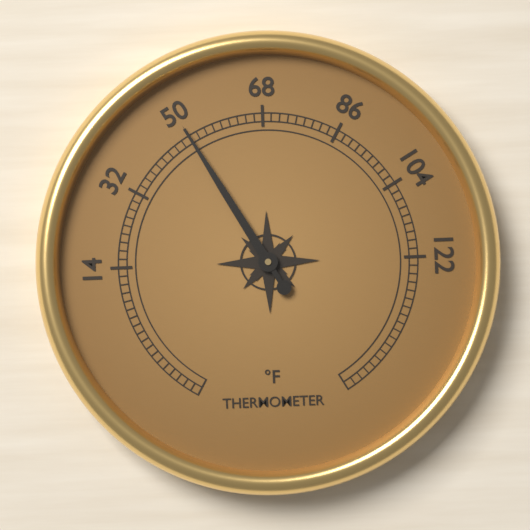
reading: 50 °F
